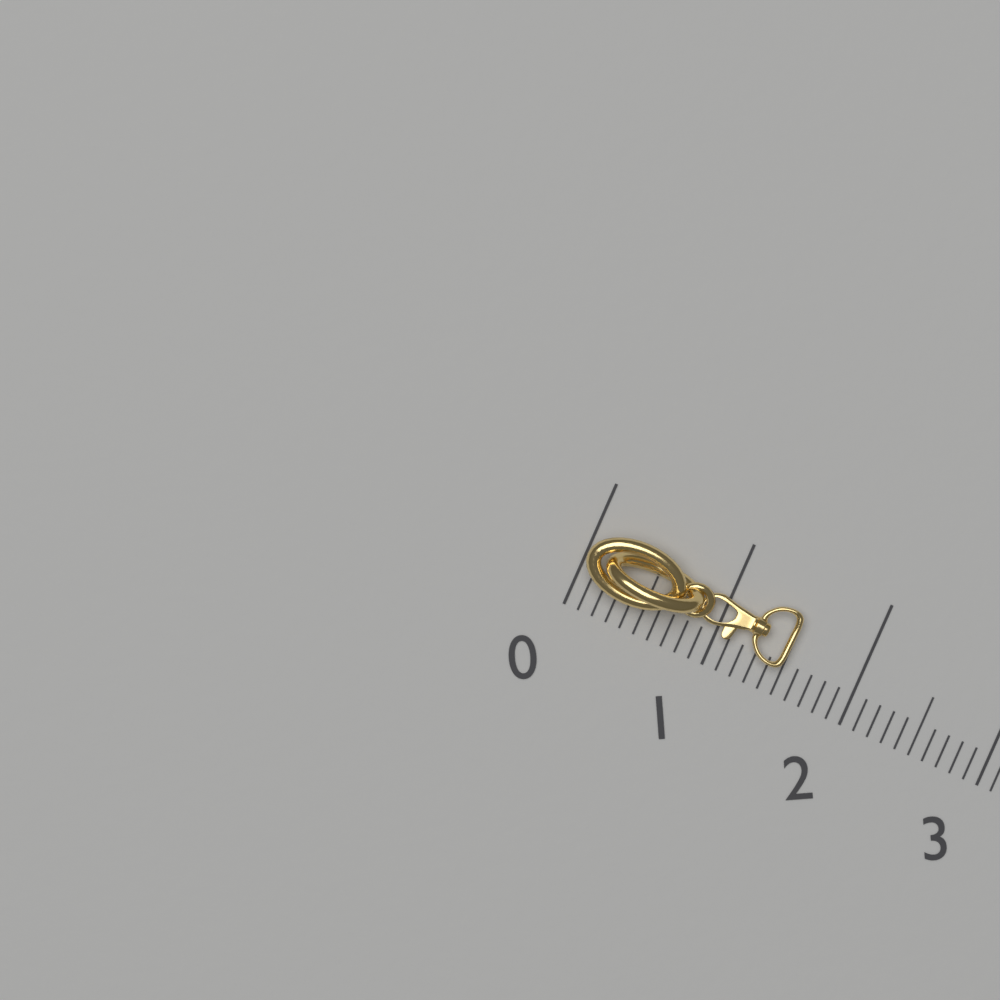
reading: 1.5 (no unit)
